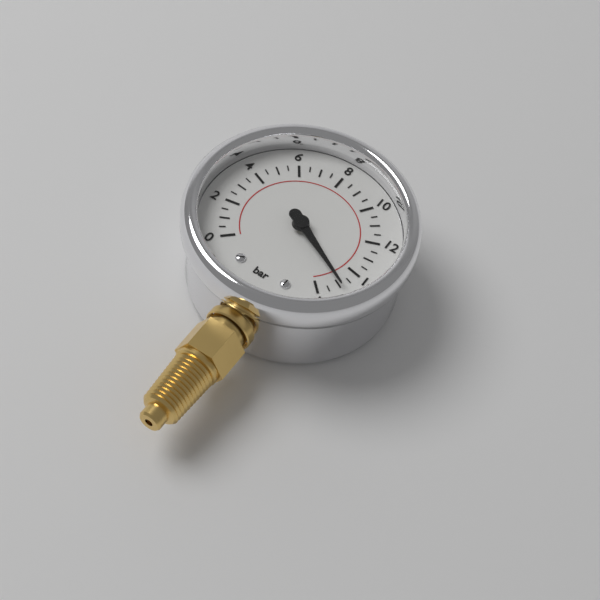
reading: 15.0 bar
